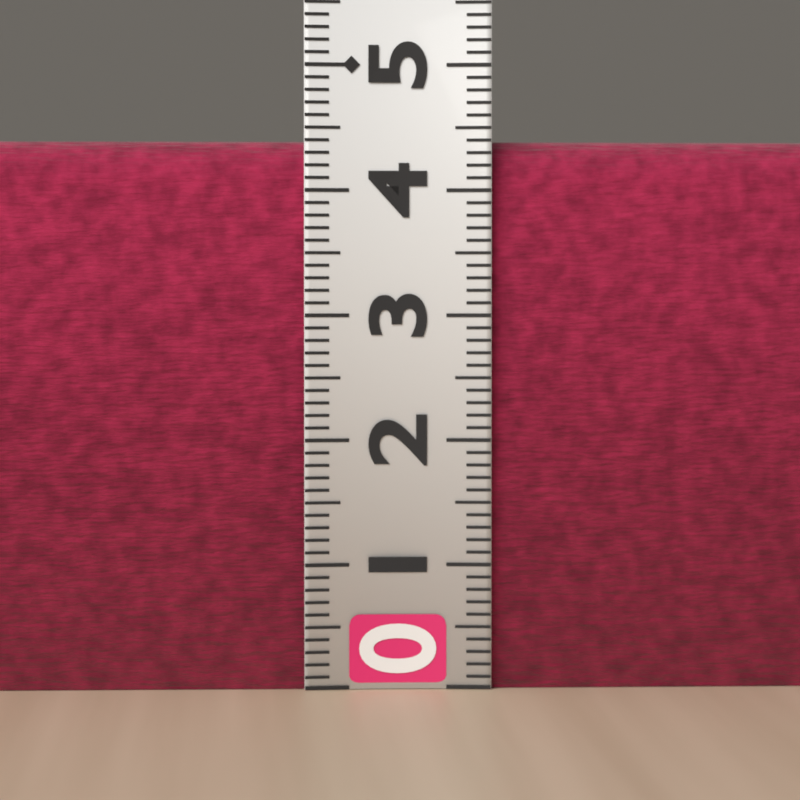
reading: 4.4 (no unit)
